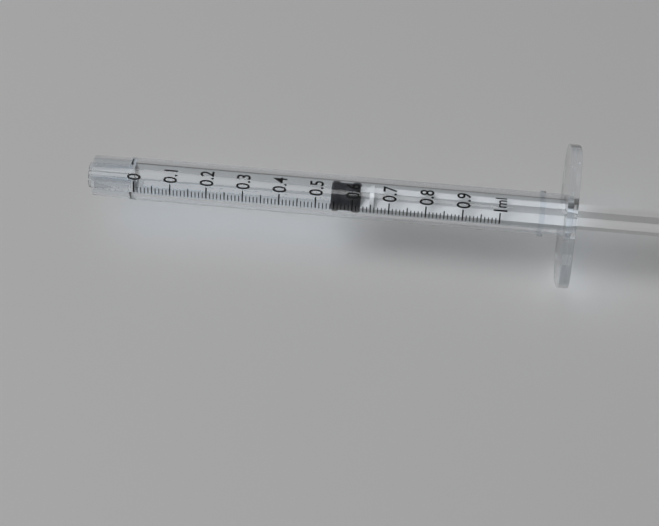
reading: 0.54 ml
